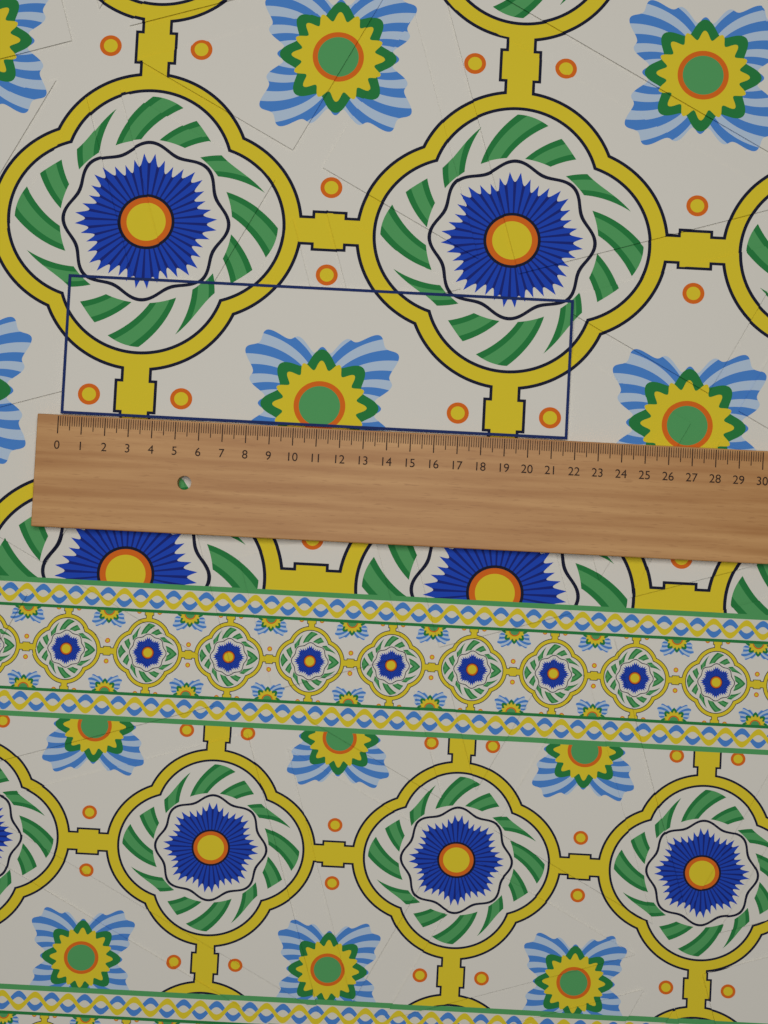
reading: 21.7 (no unit)
